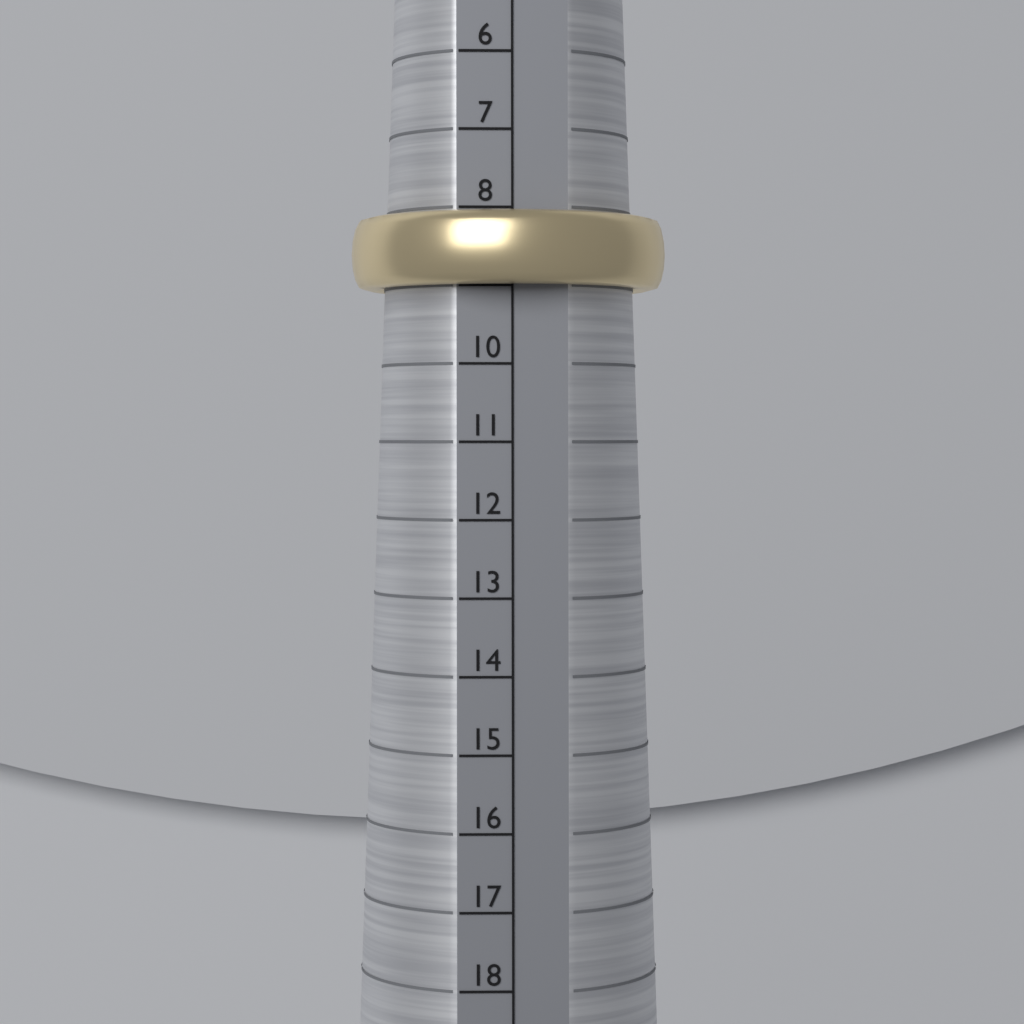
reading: 9 (no unit)
